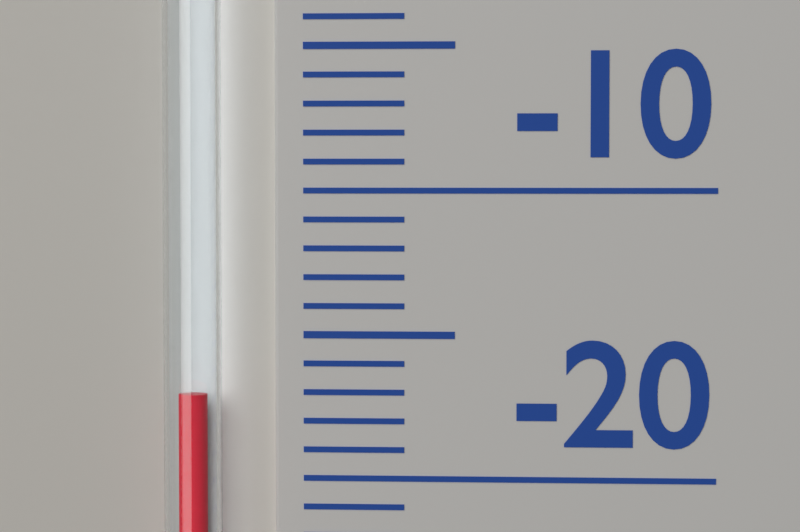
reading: -17 (no unit)
